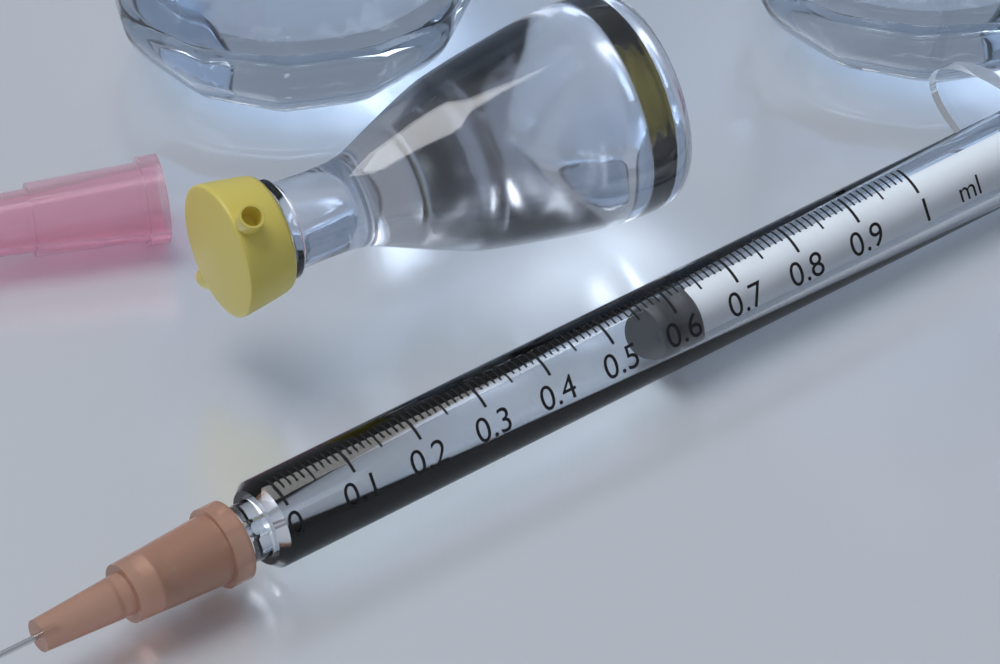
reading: 0.58 ml
